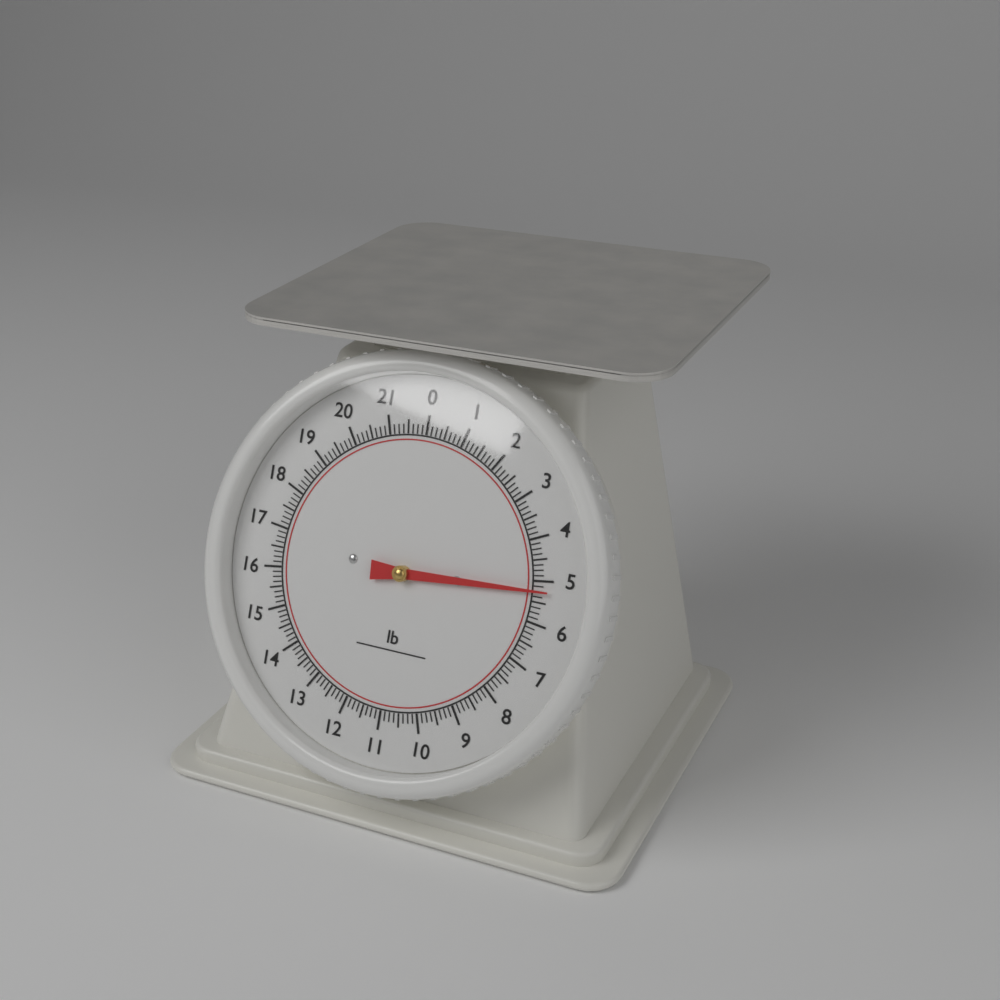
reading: 5.250 lb
